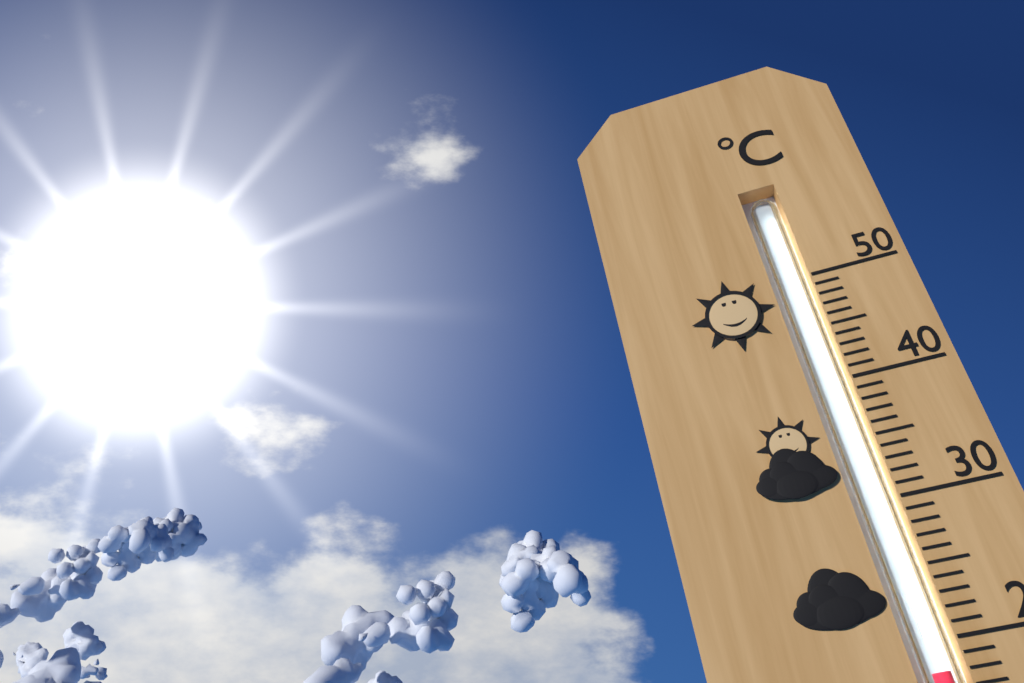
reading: 18 °C
